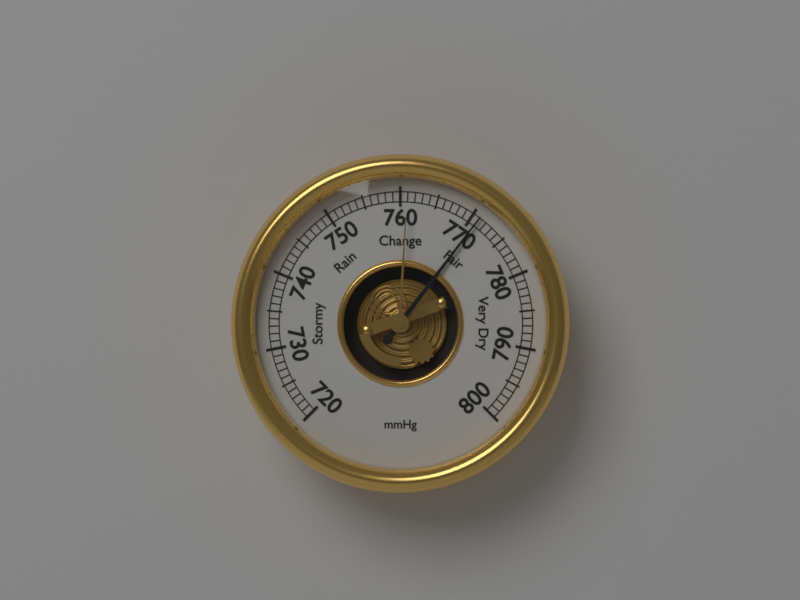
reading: 771 mmHg
